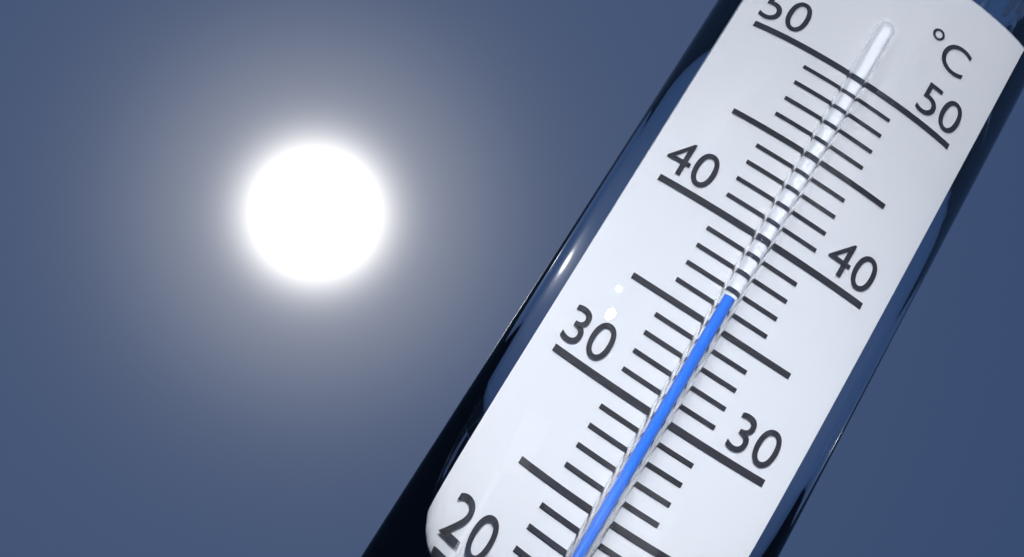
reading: 36.4 °C
